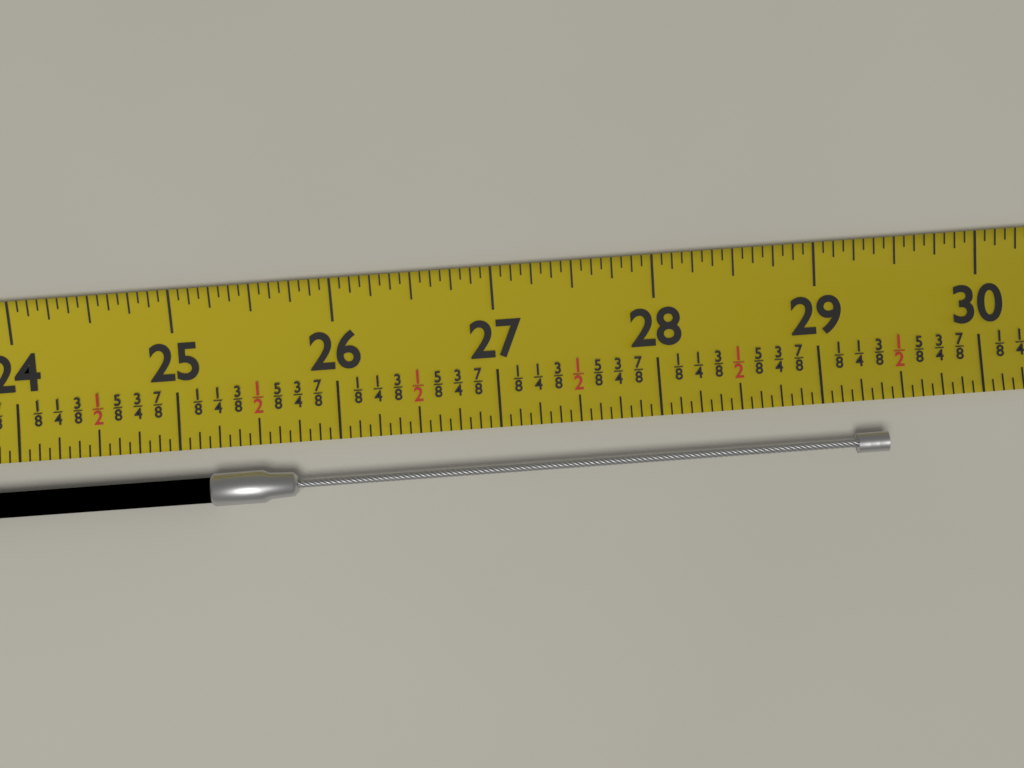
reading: 29.3750 (no unit)
